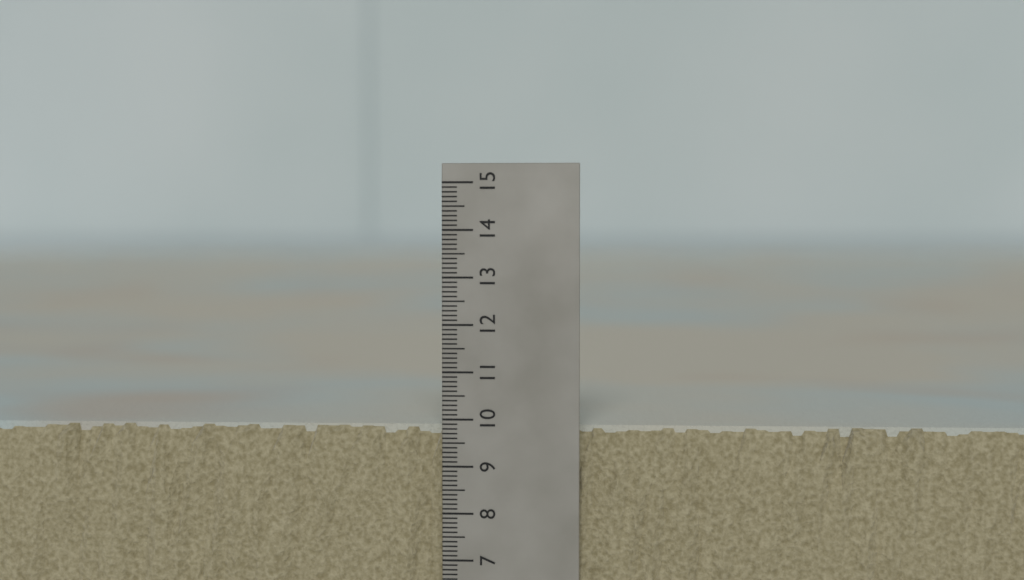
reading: 9.8 (no unit)
